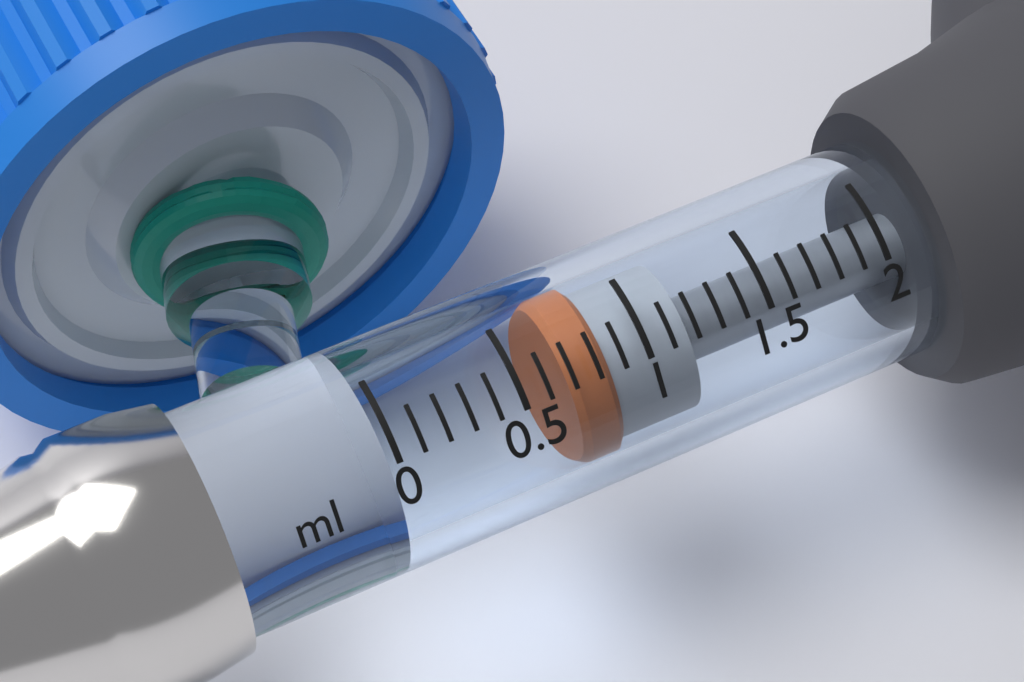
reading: 0.7 ml
